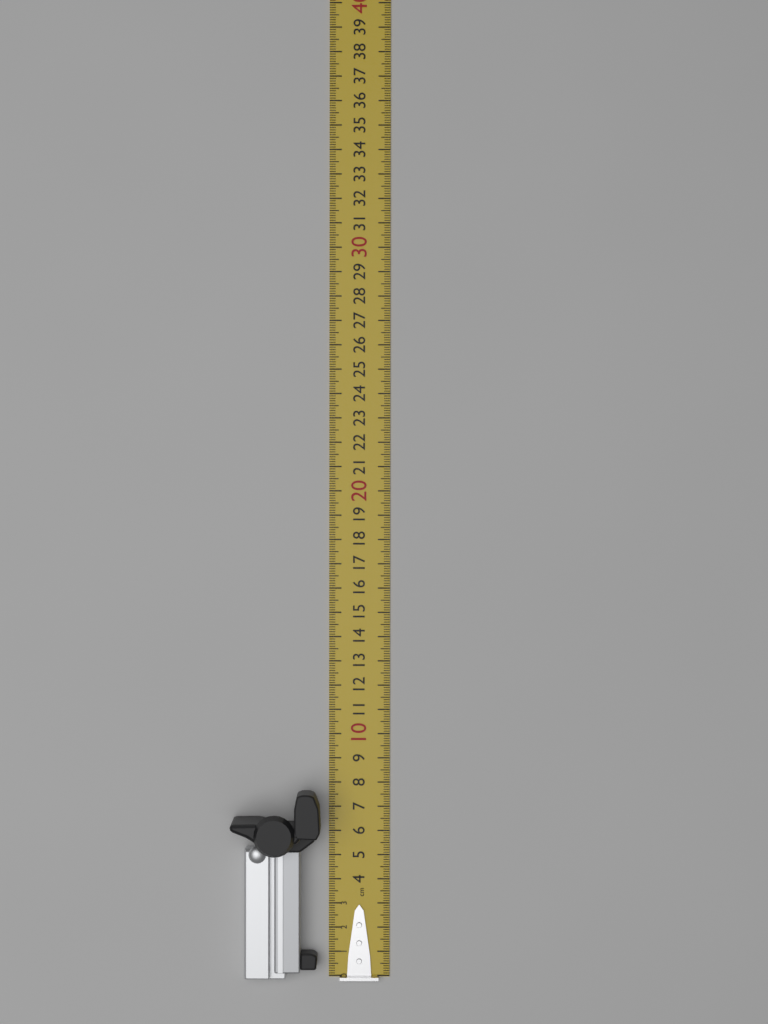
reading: 7.8 cm
